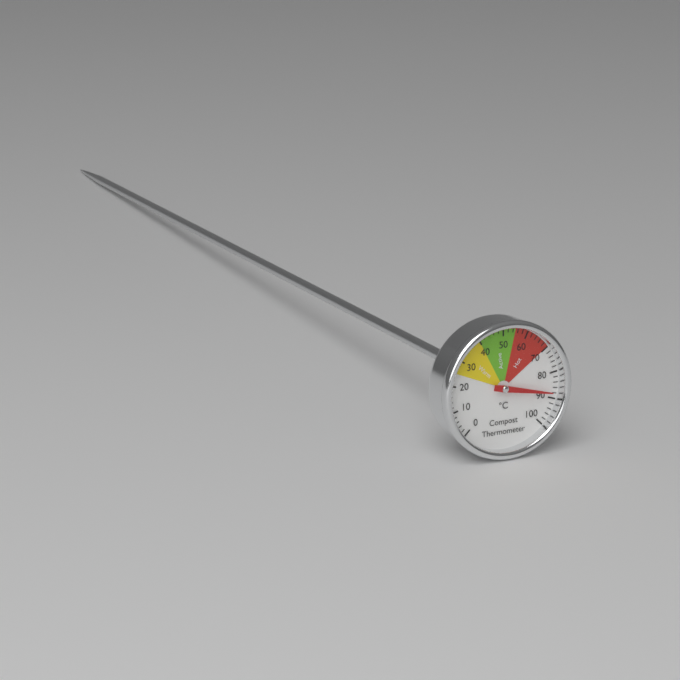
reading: 88 °C
